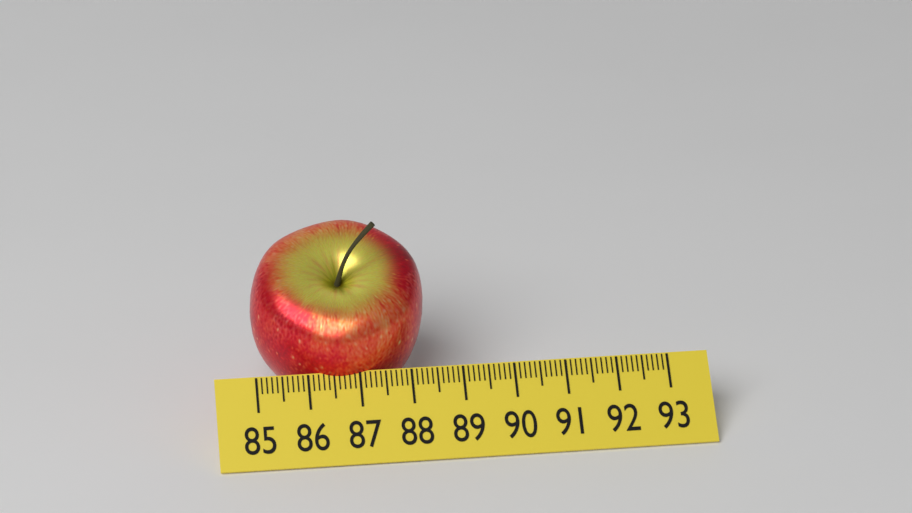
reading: 88.4 (no unit)
